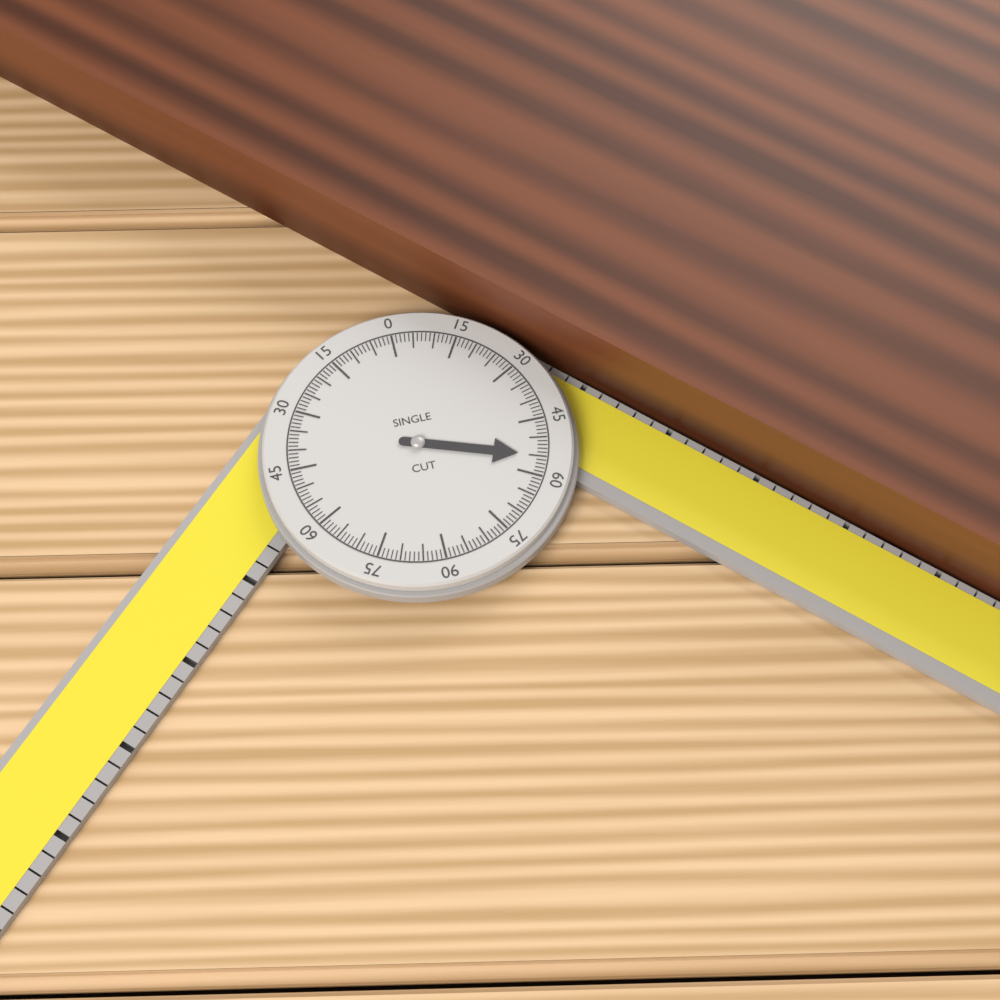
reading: 55 °
